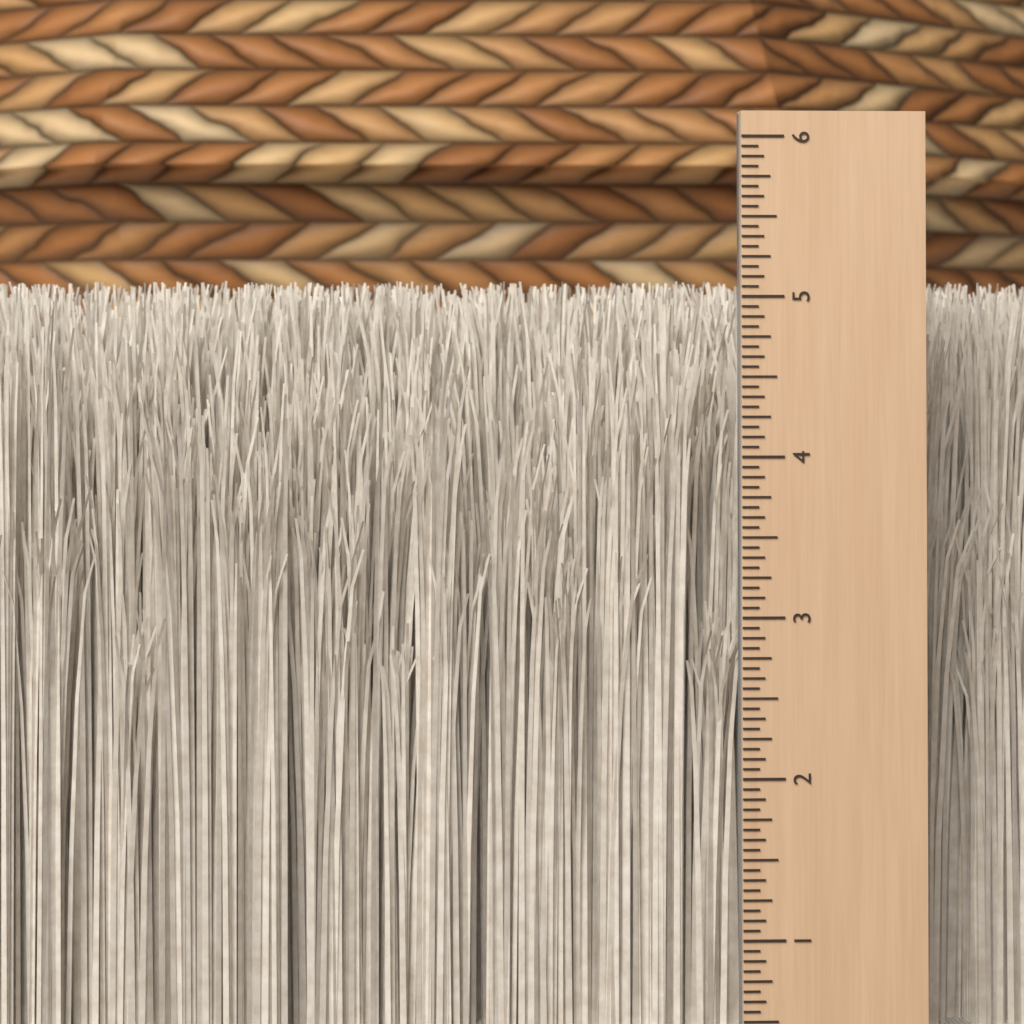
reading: 5.1250 in
